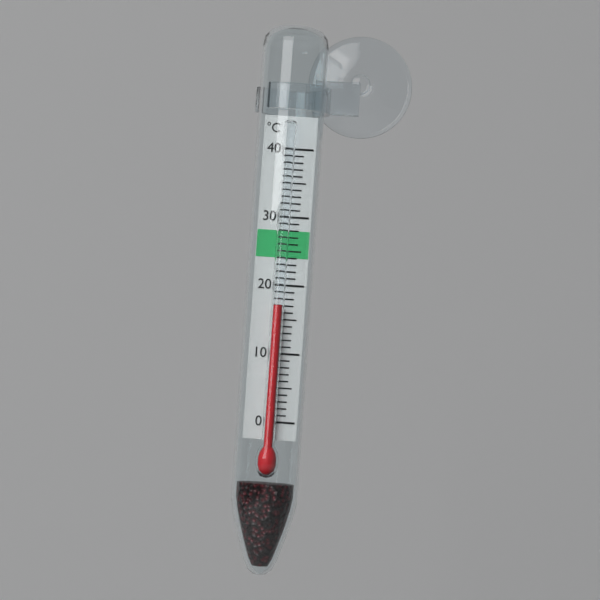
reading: 17 °C
